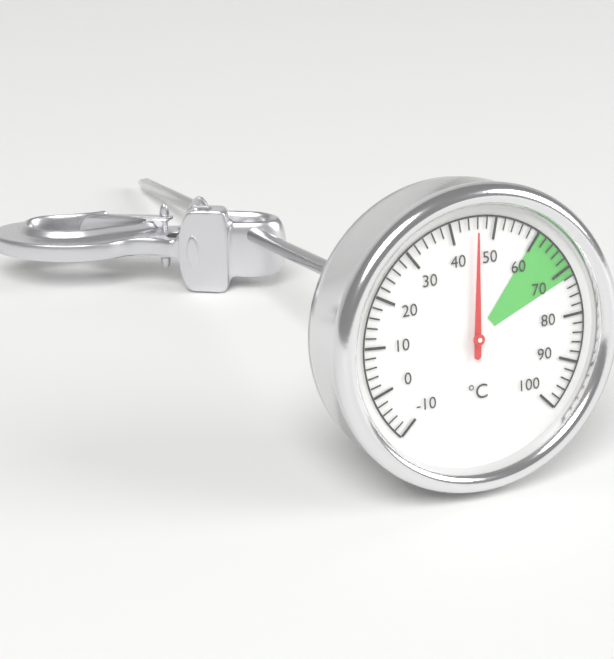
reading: 46 °C
